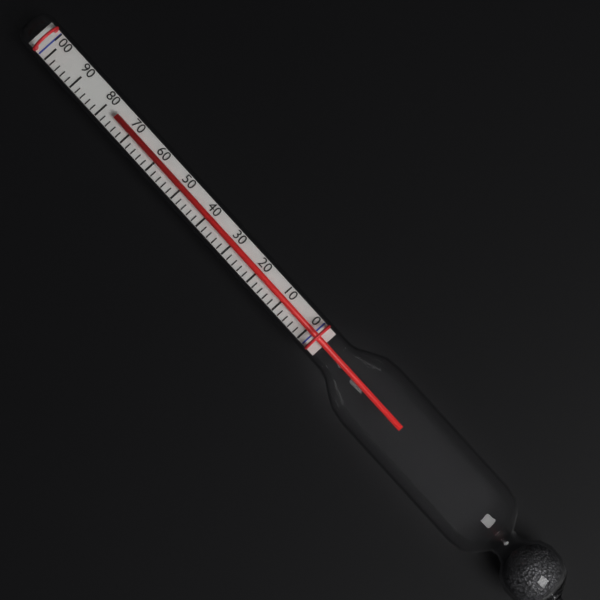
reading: 76 (no unit)
